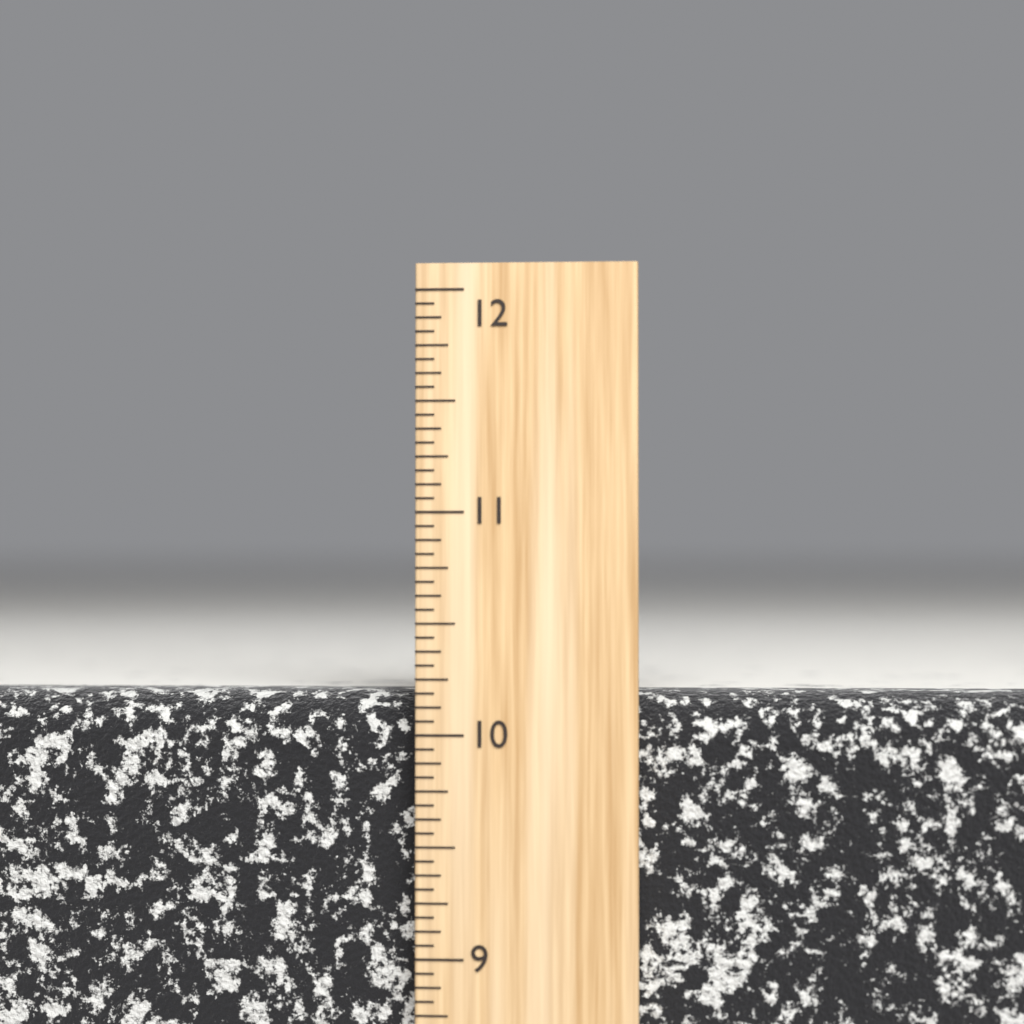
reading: 10.1875 inch
